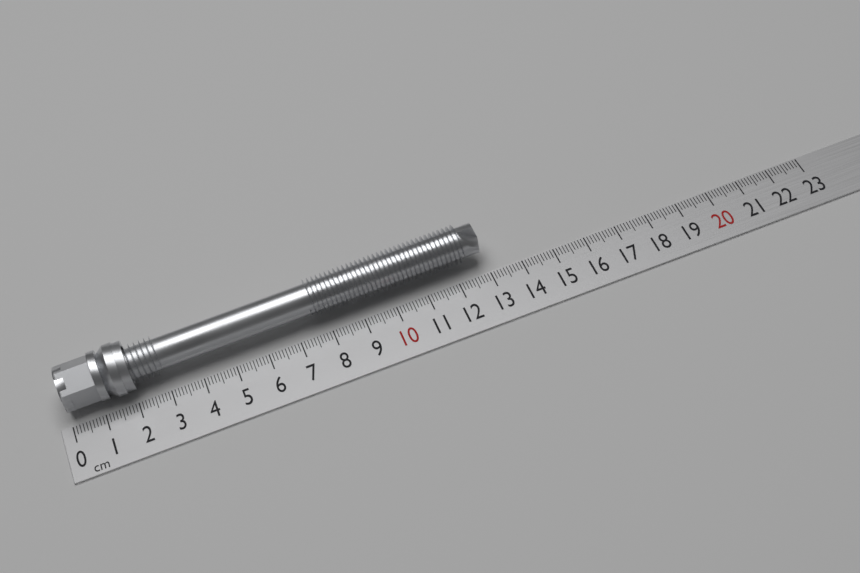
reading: 13.0 cm
